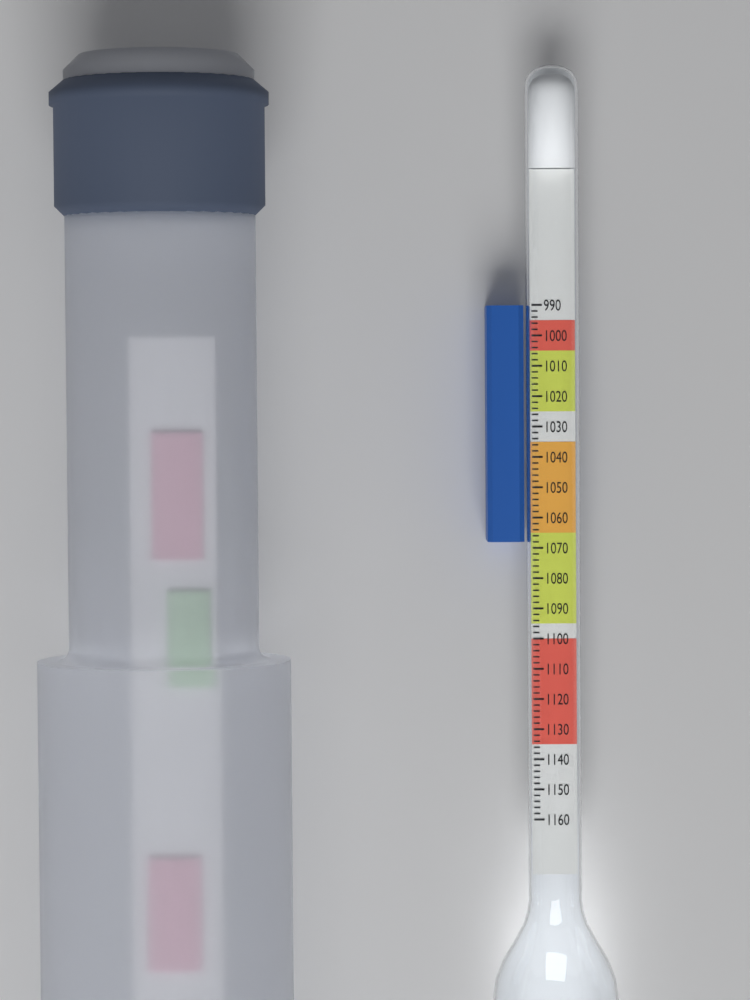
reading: 1068 (no unit)
